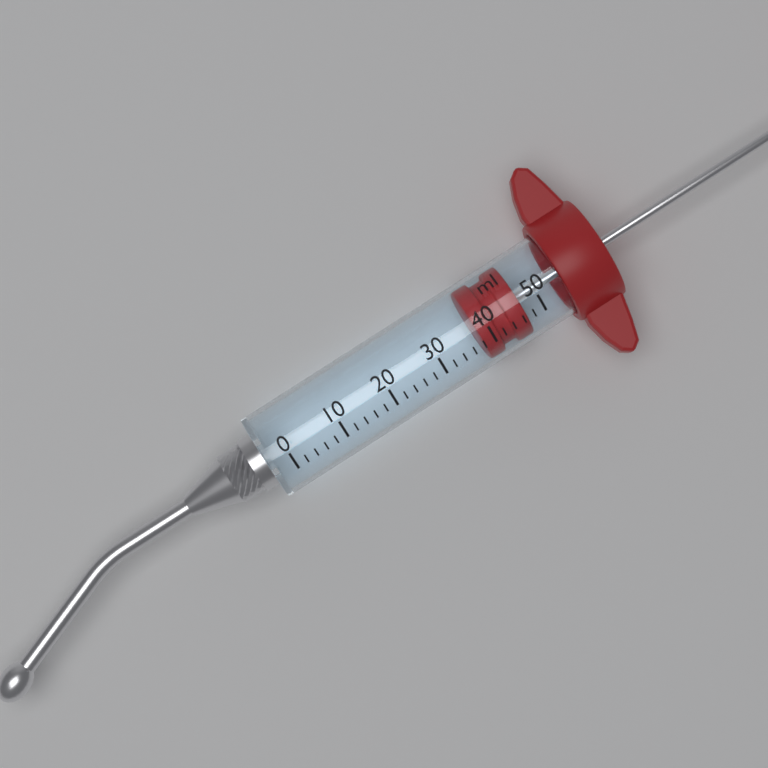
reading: 38 ml
